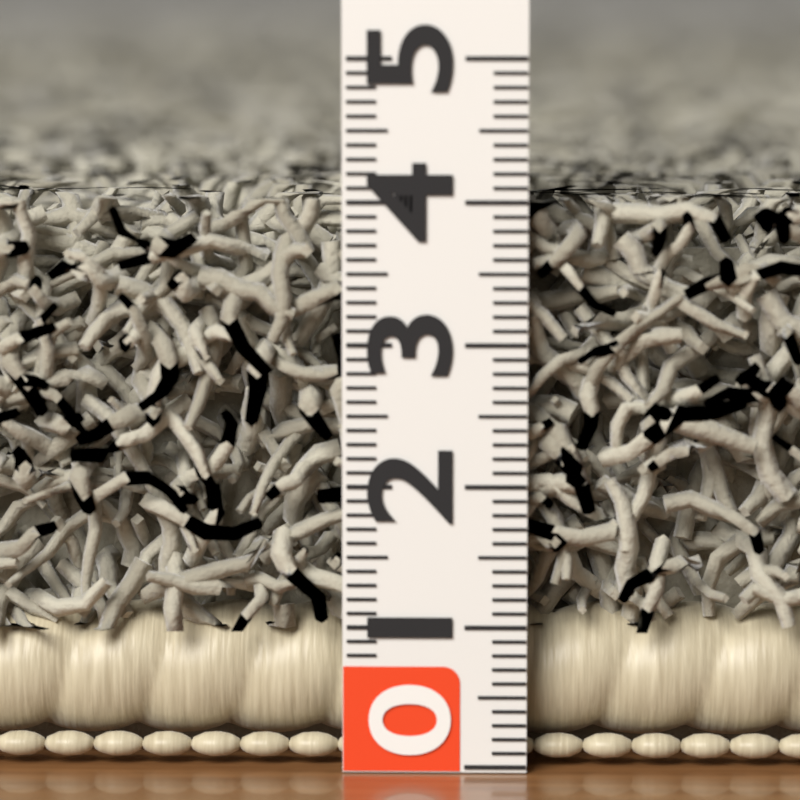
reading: 4.0 (no unit)
